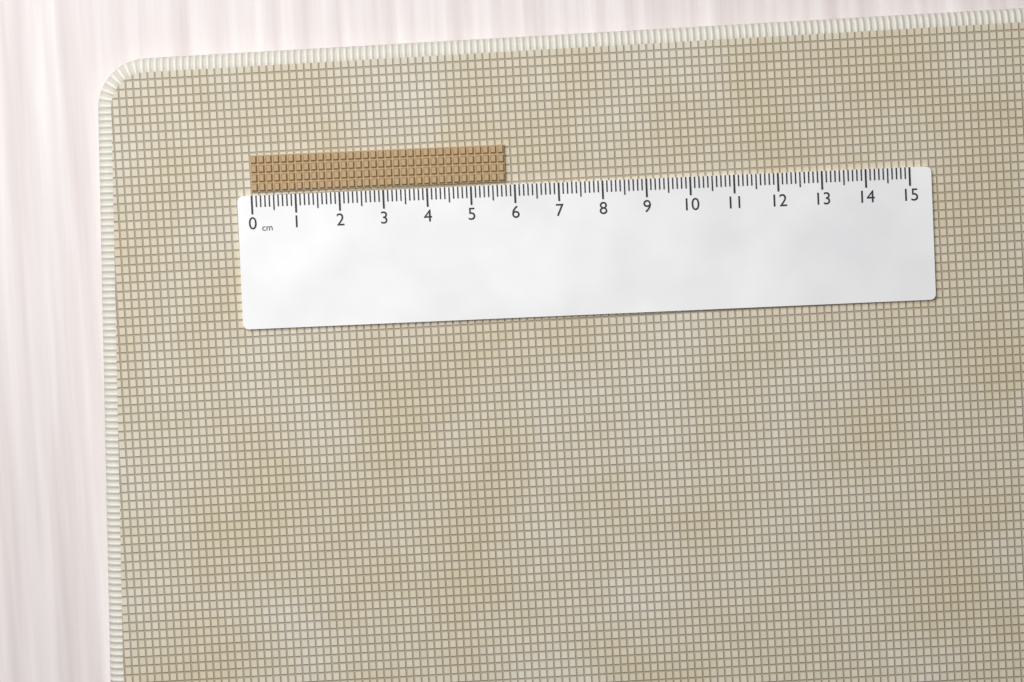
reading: 5.8 cm
